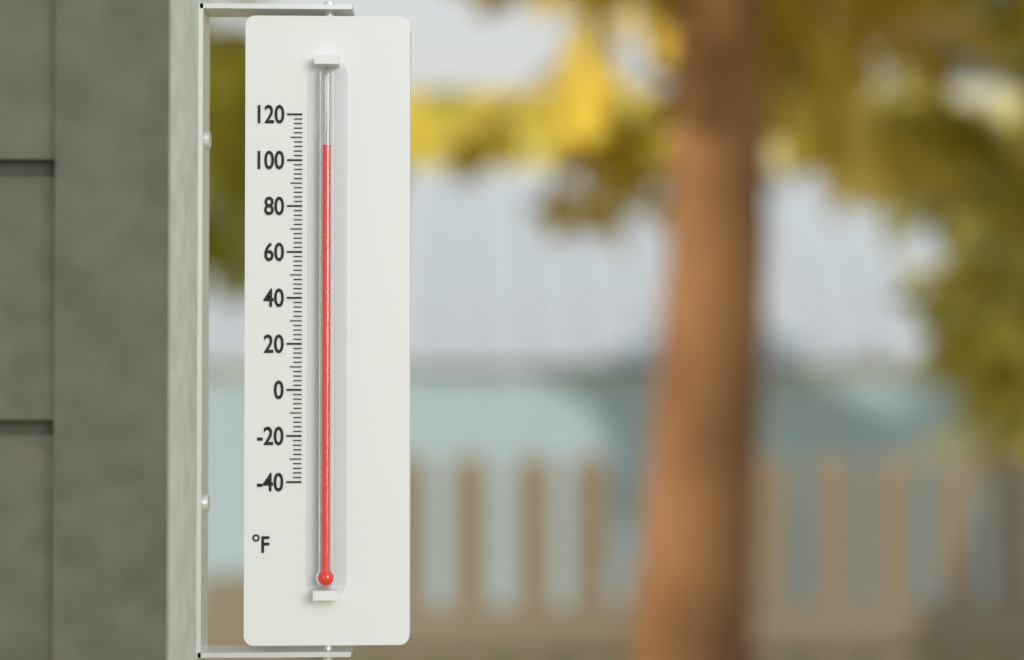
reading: 106 °F
